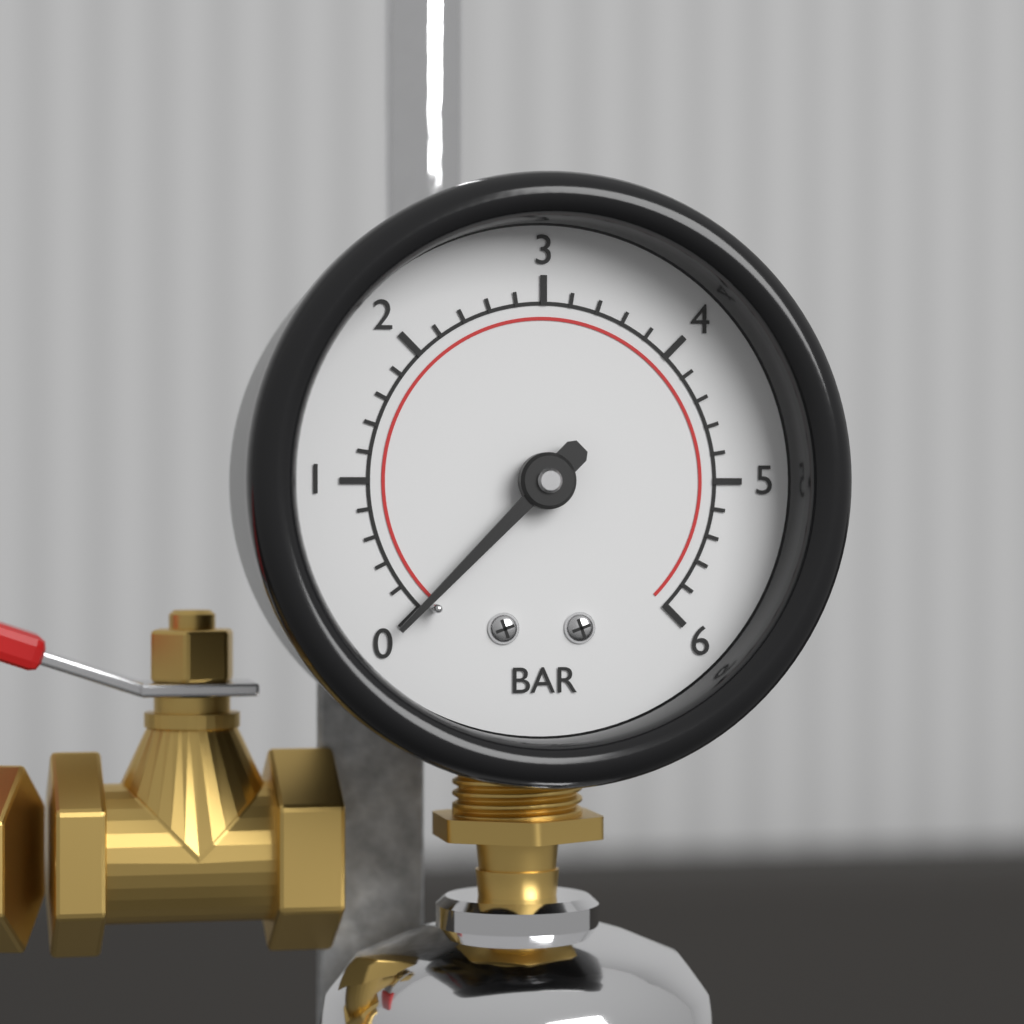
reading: 0.0 bar
